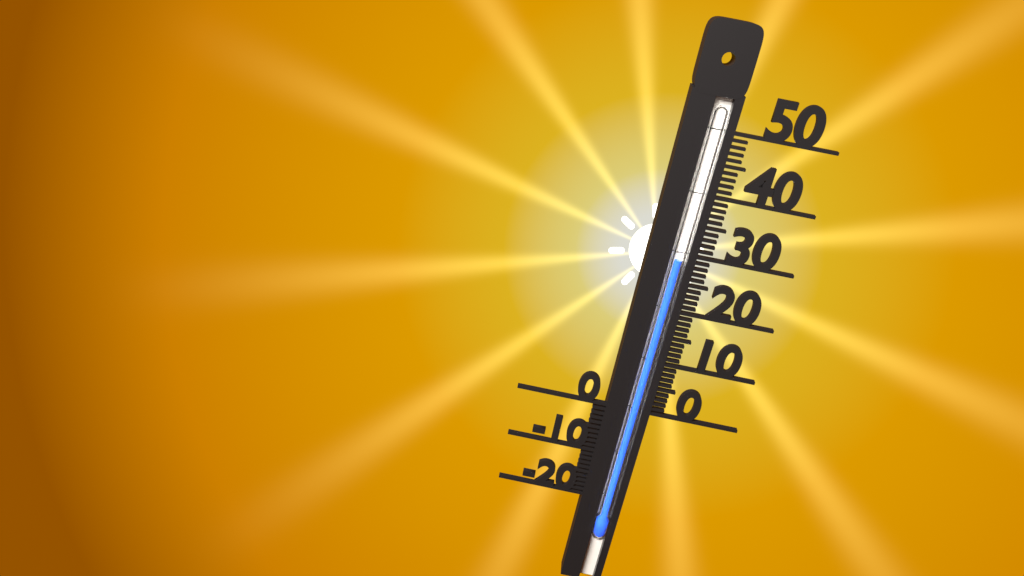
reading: 29 (no unit)
